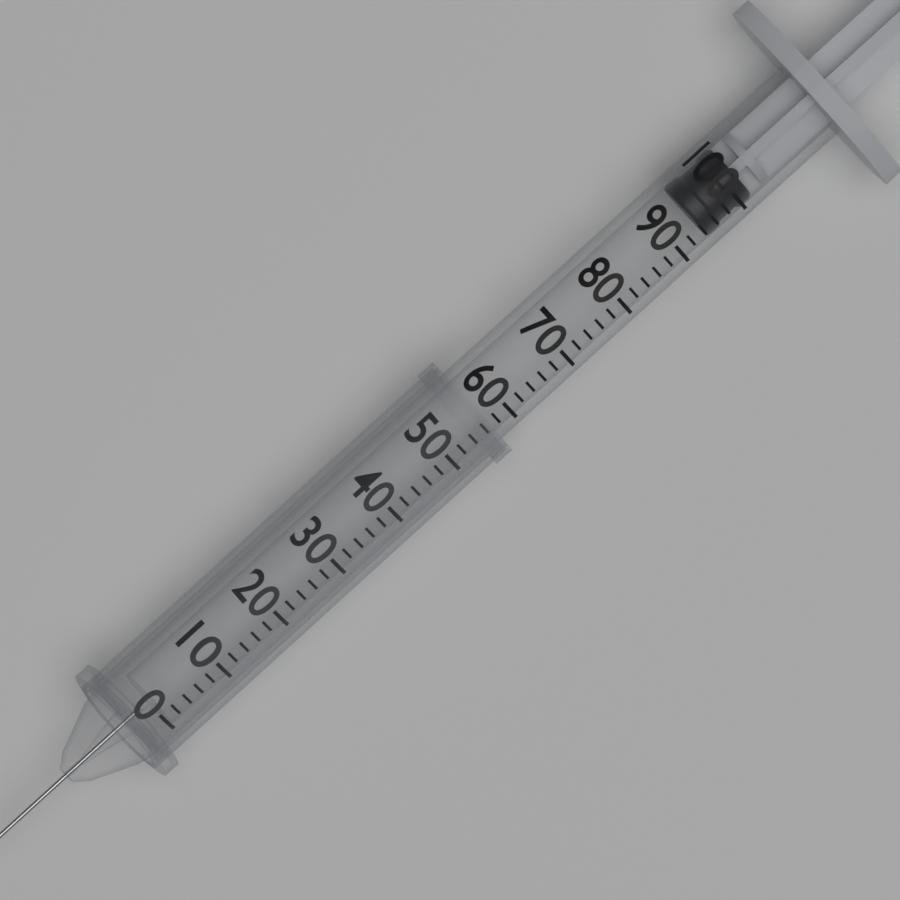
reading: 94 (no unit)
